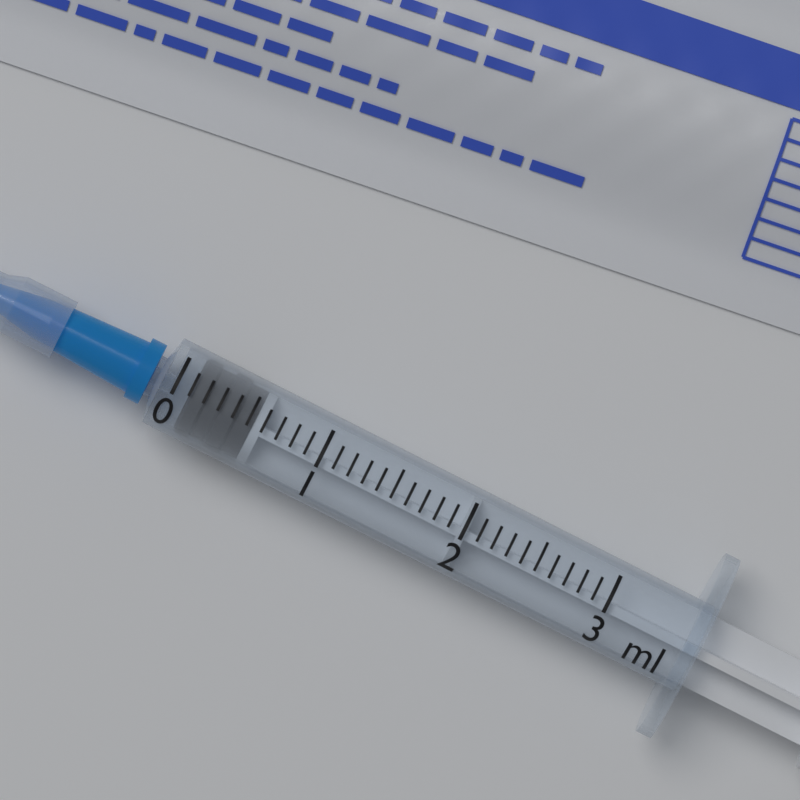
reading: 0.1 ml
